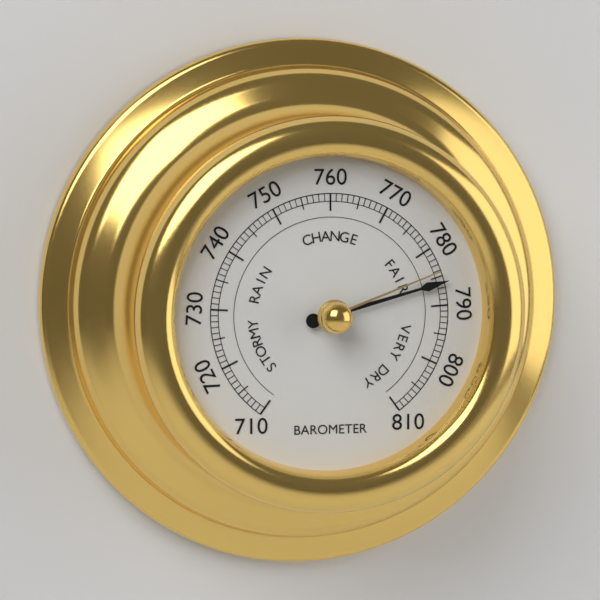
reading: 786 (no unit)
